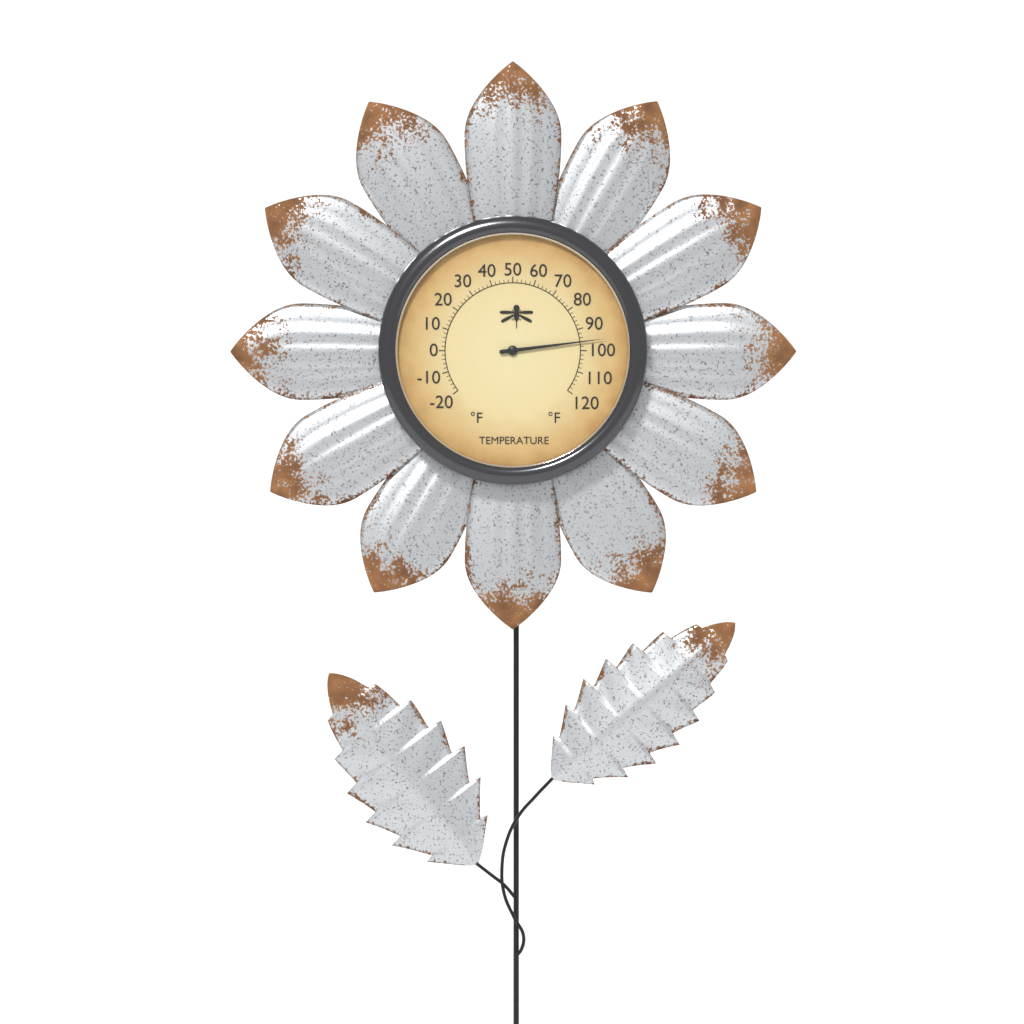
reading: 96 °F
